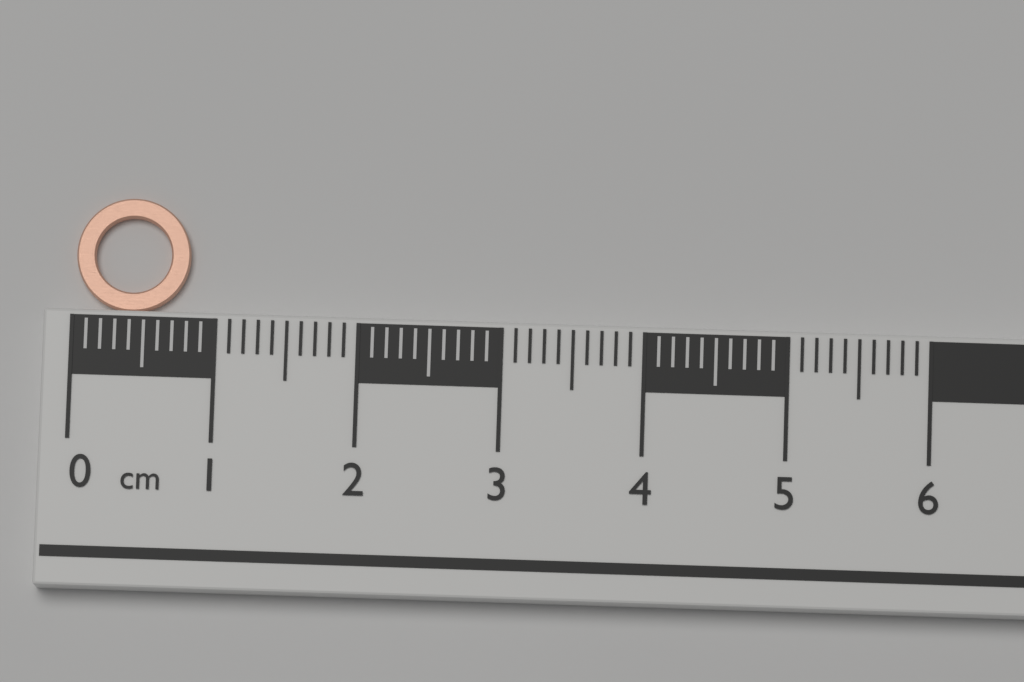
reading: 0.8 cm
